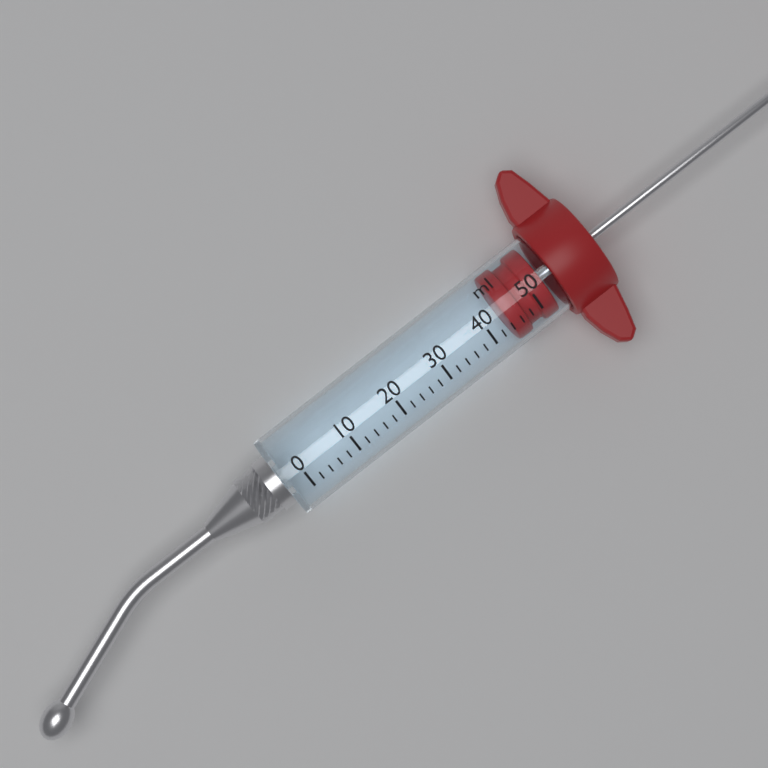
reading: 44 ml
